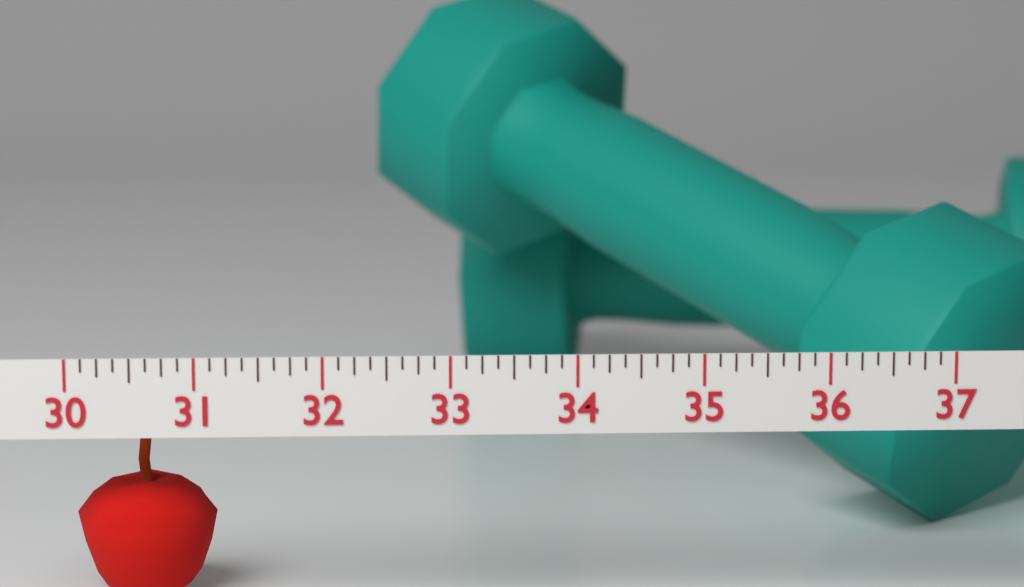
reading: 31.125 (no unit)
